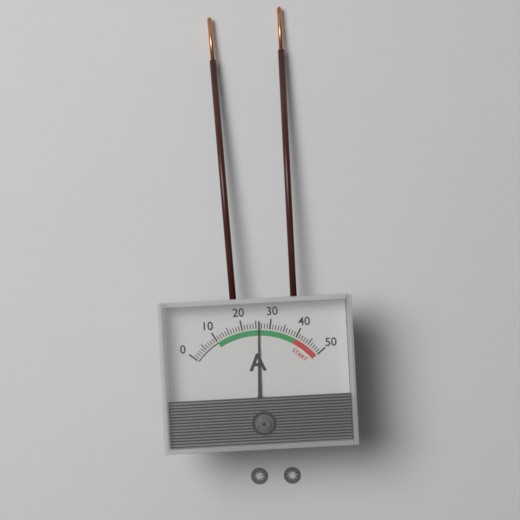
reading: 26 A
